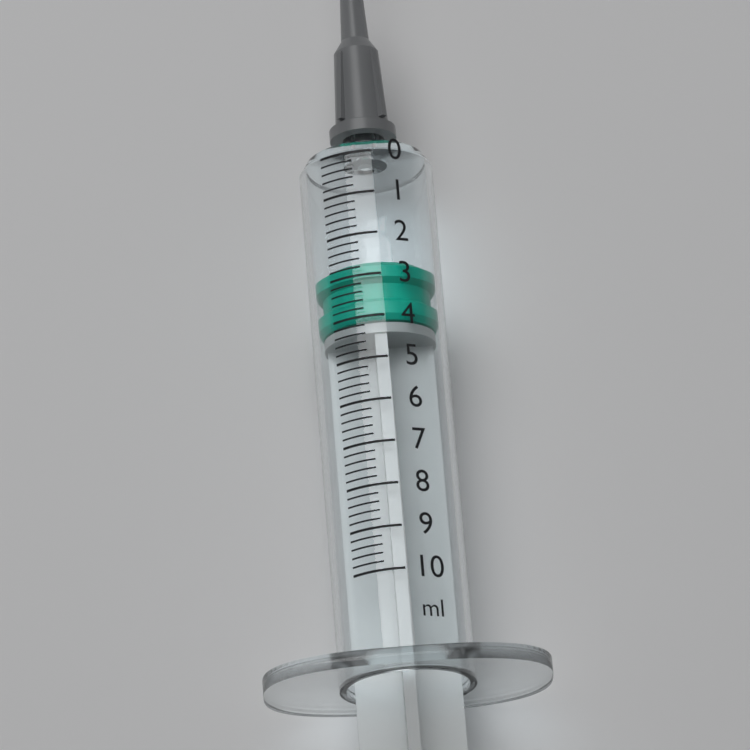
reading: 2.6 ml
